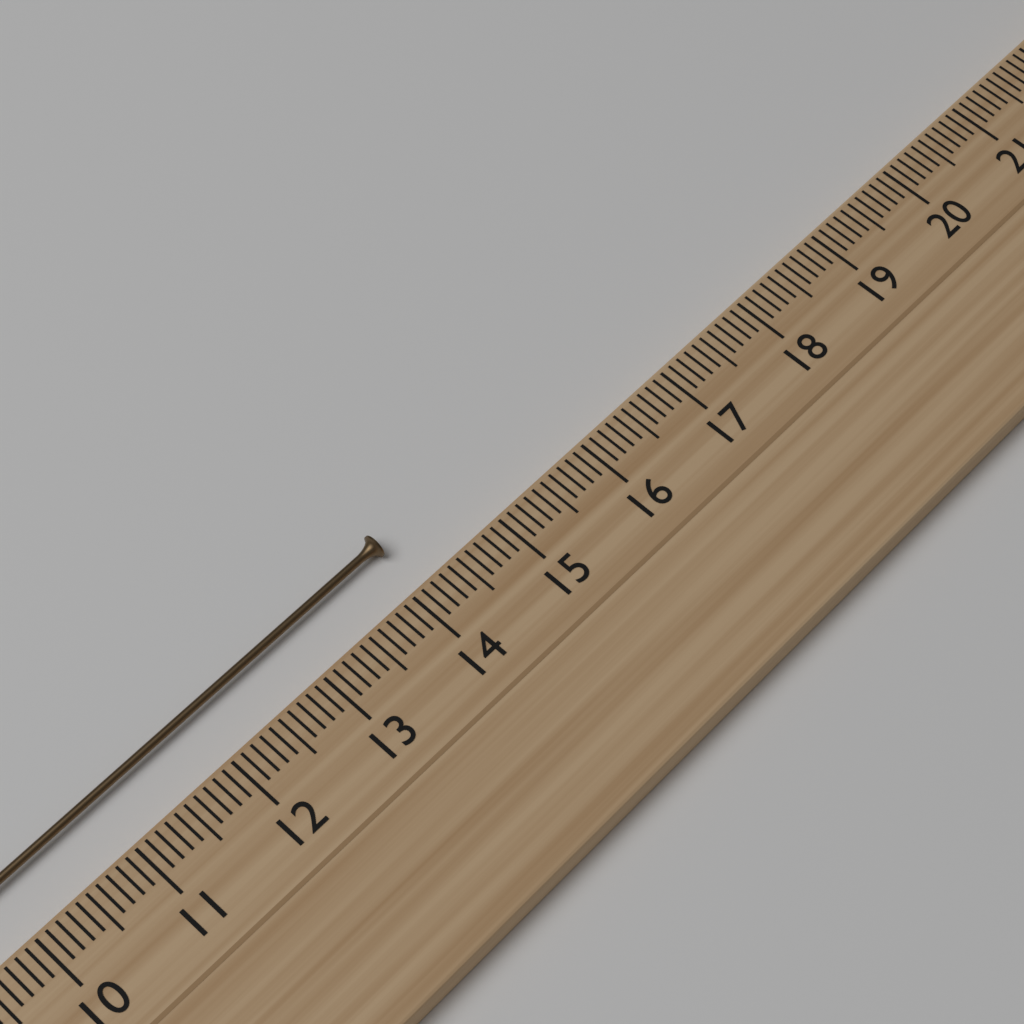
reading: 14.2 cm
